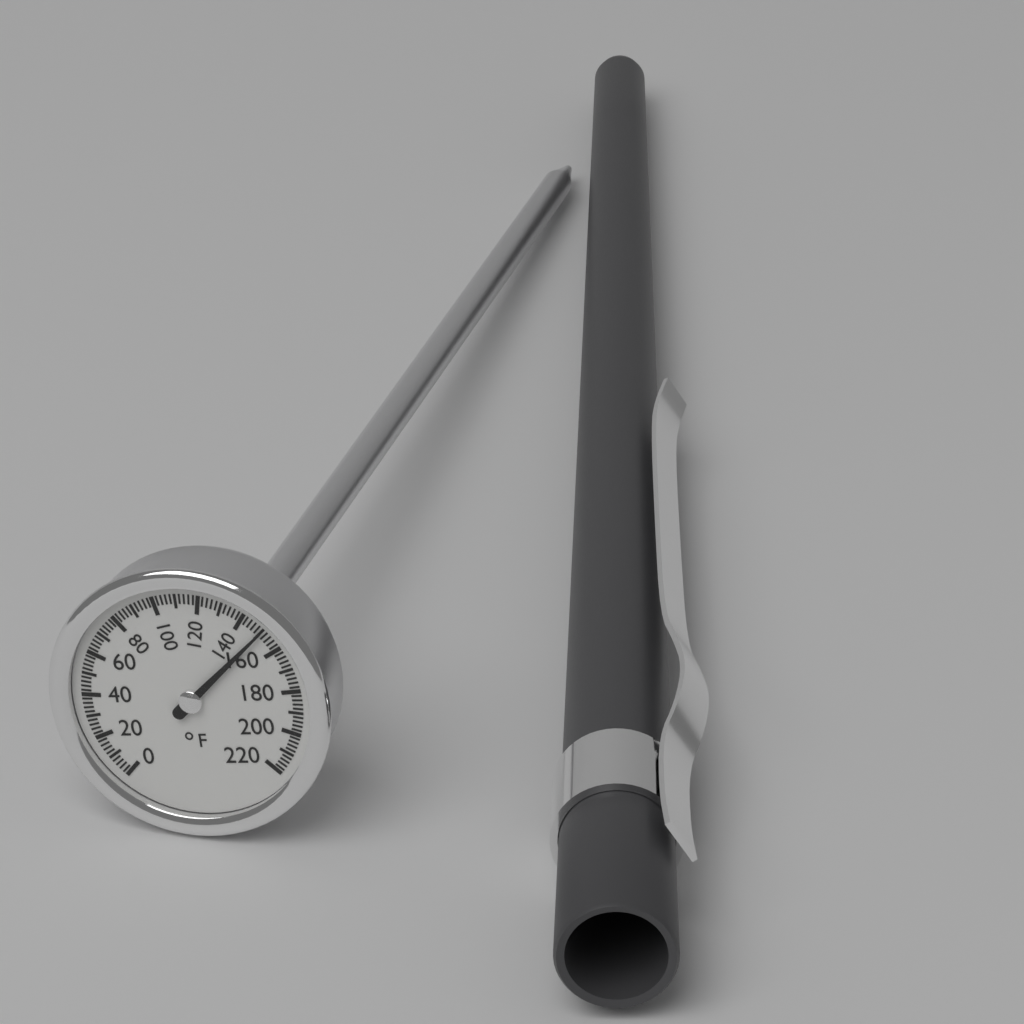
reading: 150 °F
